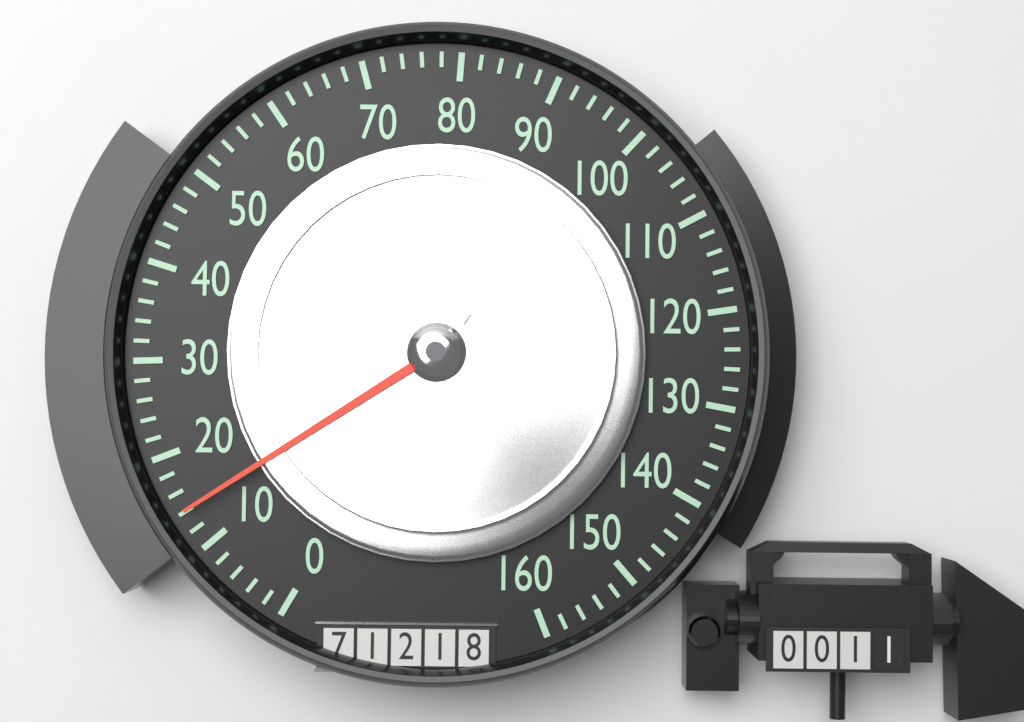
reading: 14 (no unit)
